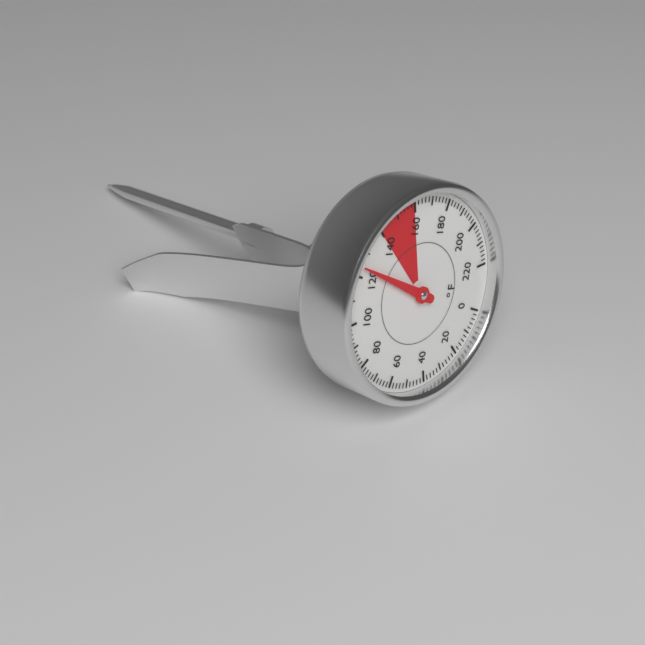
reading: 124 °F
